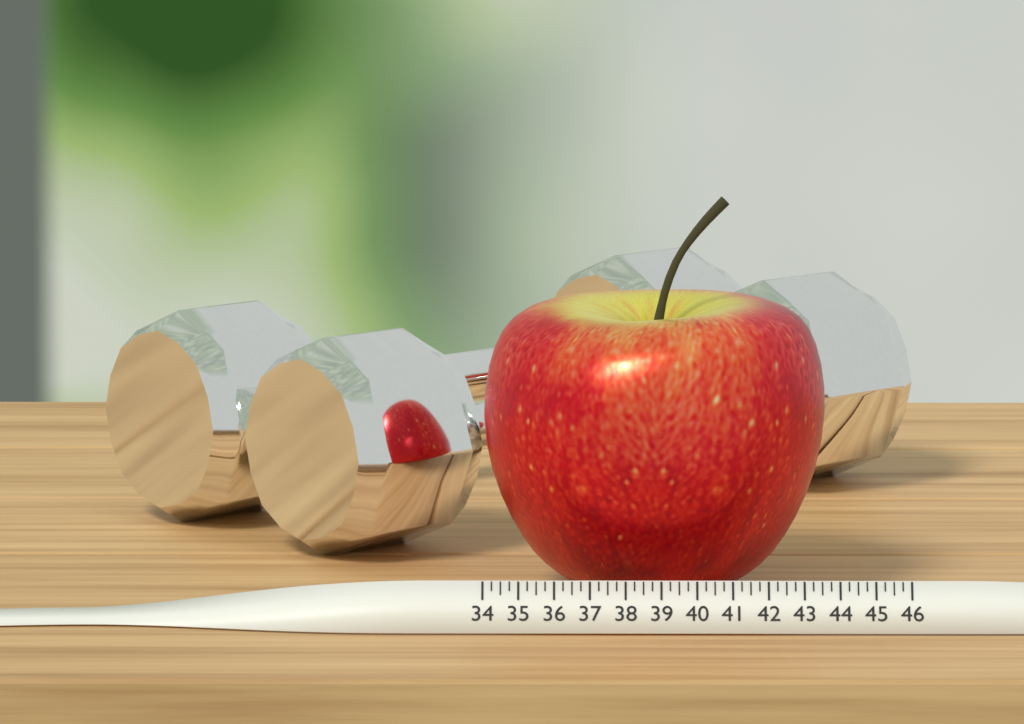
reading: 43.75 (no unit)
